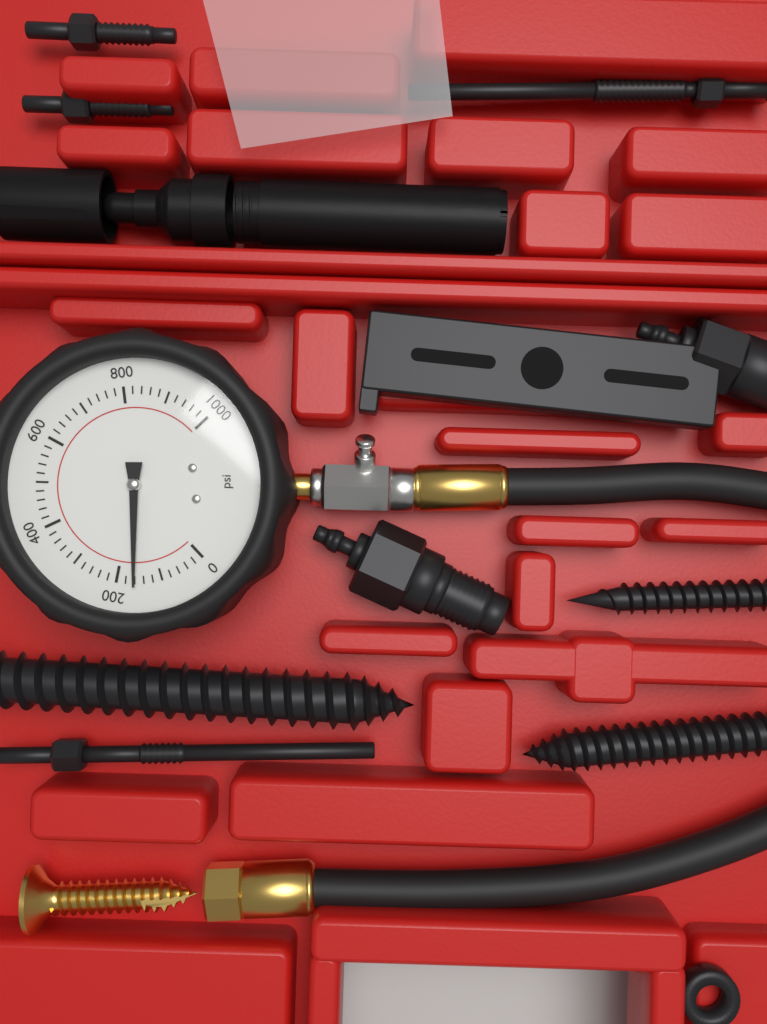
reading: 160 psi
